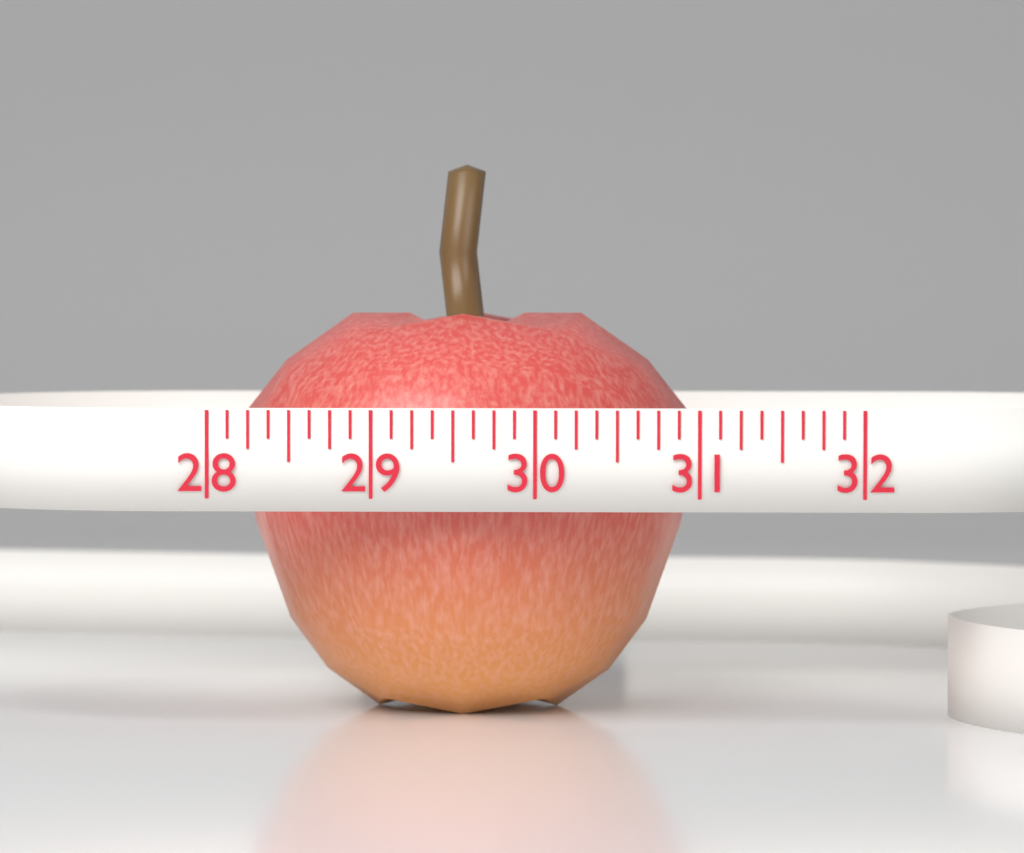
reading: 31.000 (no unit)
